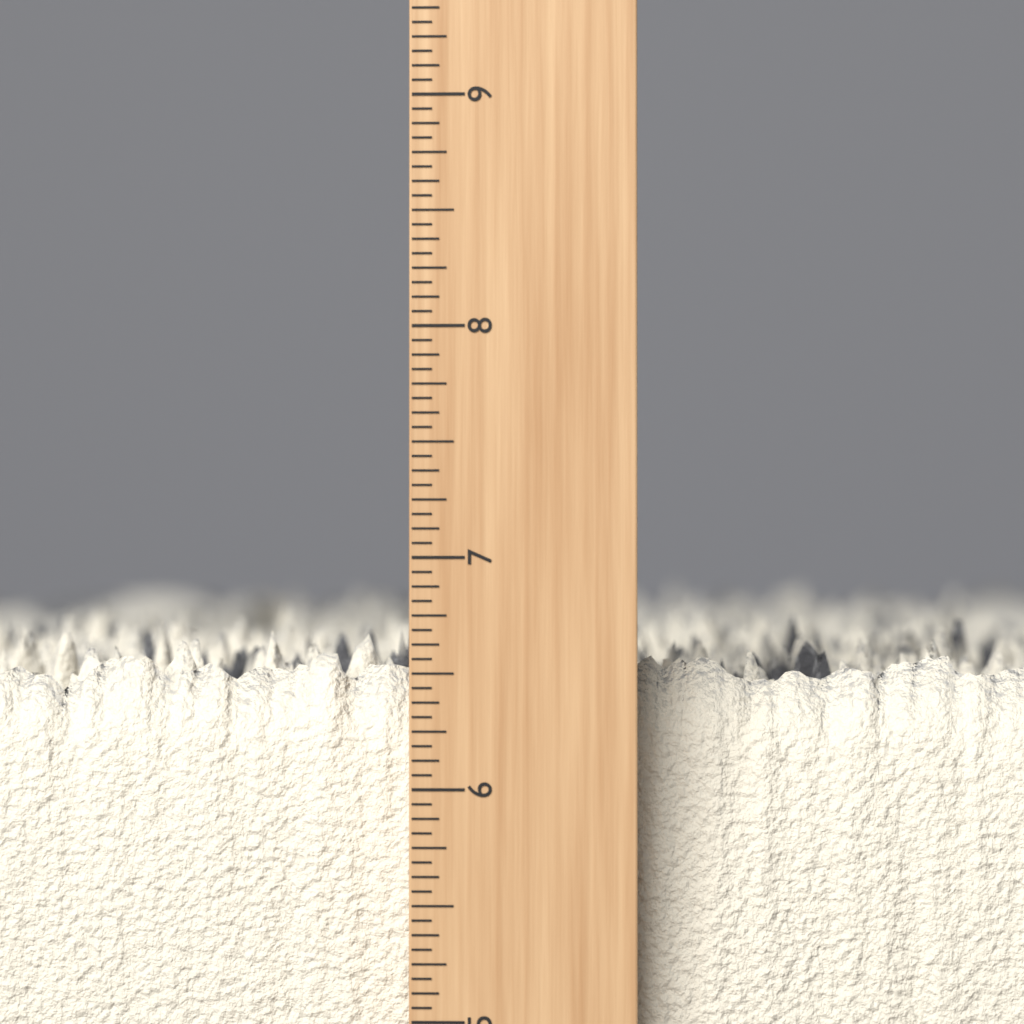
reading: 6.6875 inch
